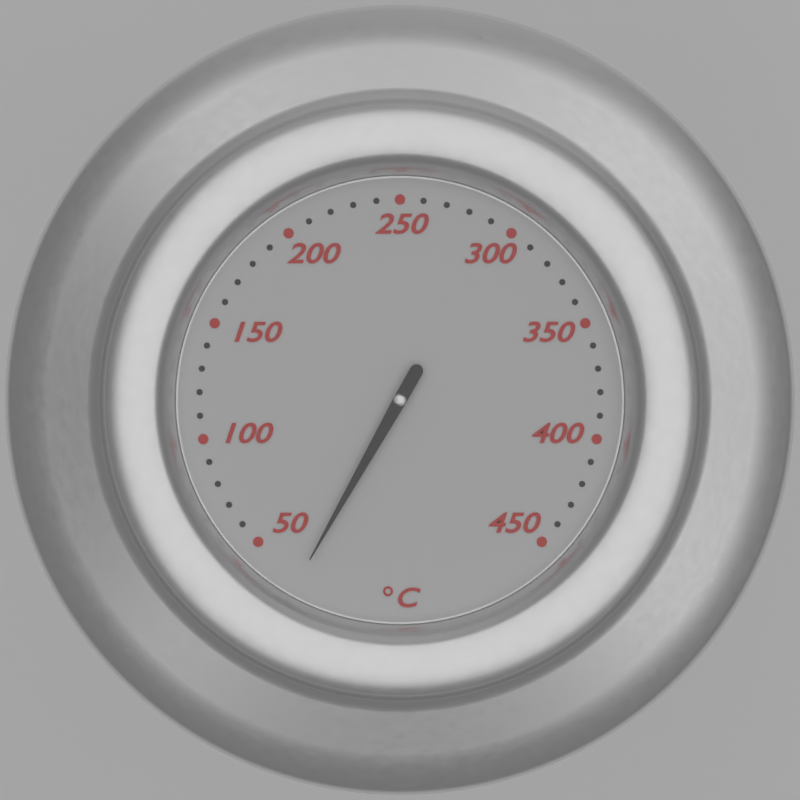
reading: 27 °C
